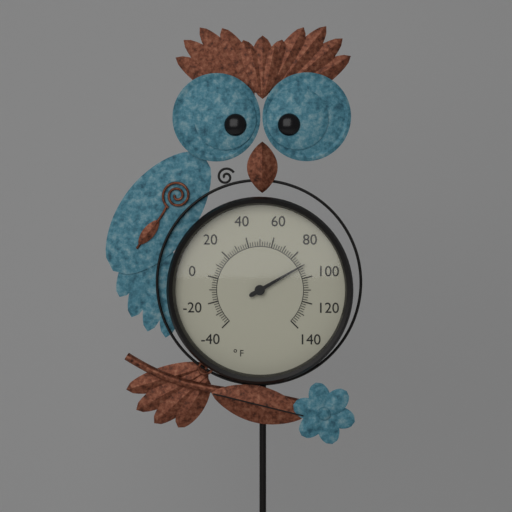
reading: 90 °F
